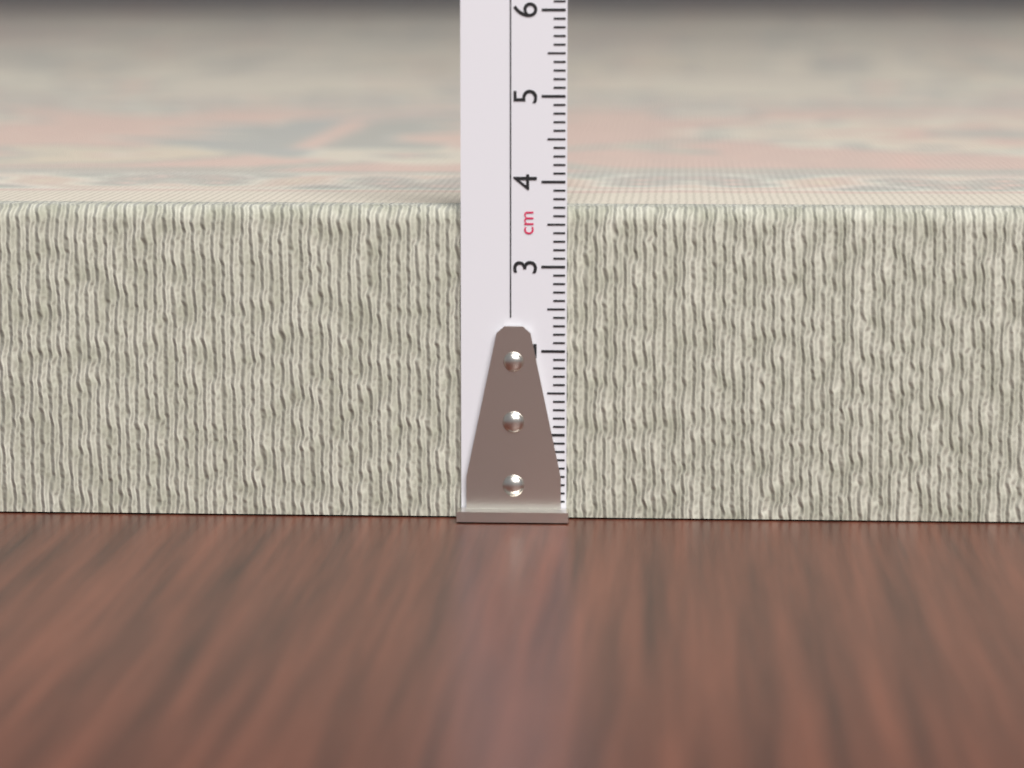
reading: 3.7 cm
